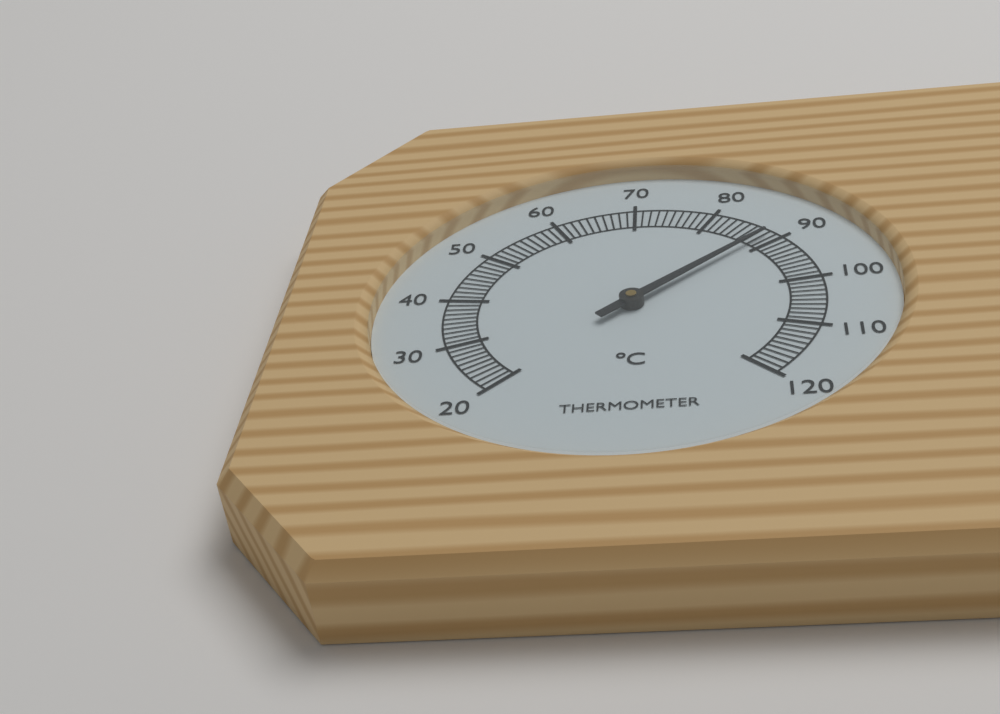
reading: 88 °C
